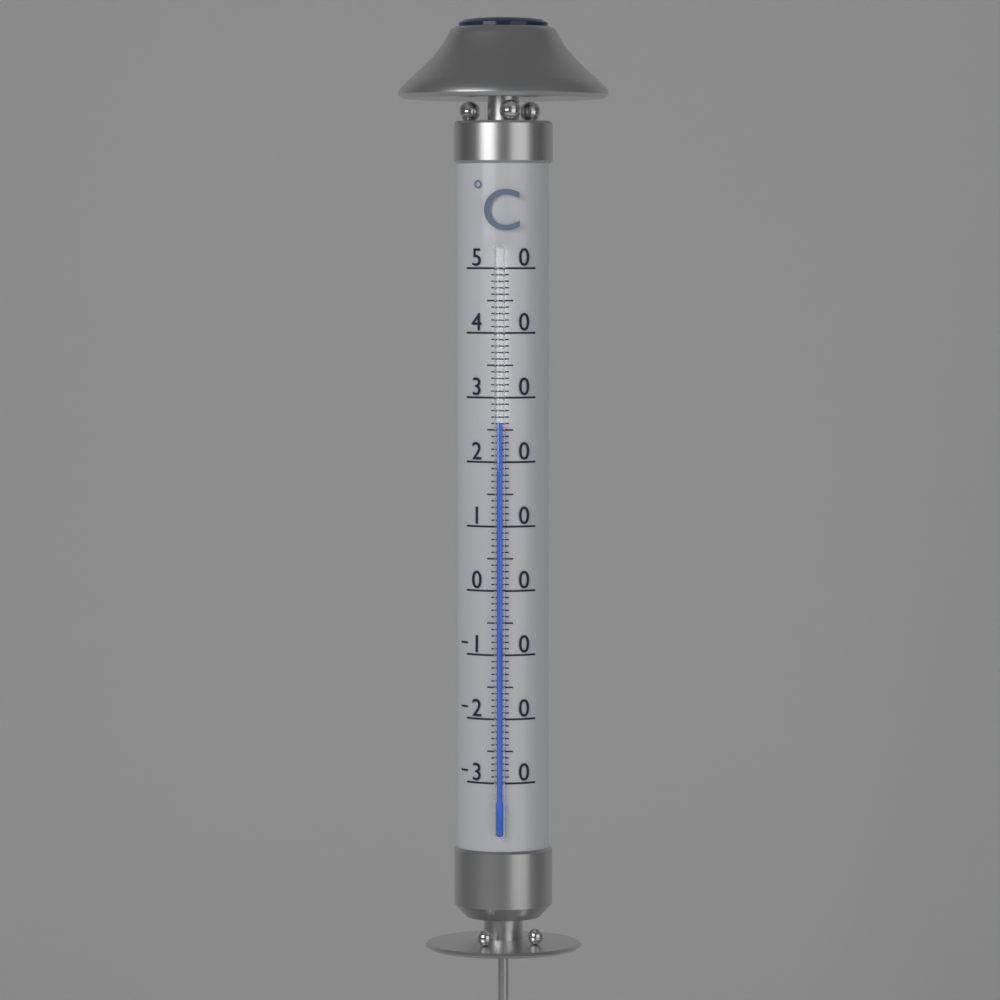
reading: 26 °C
